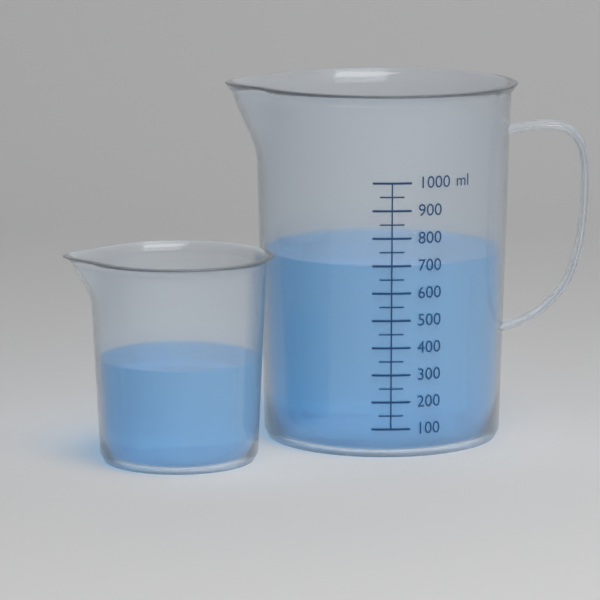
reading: 700 ml
